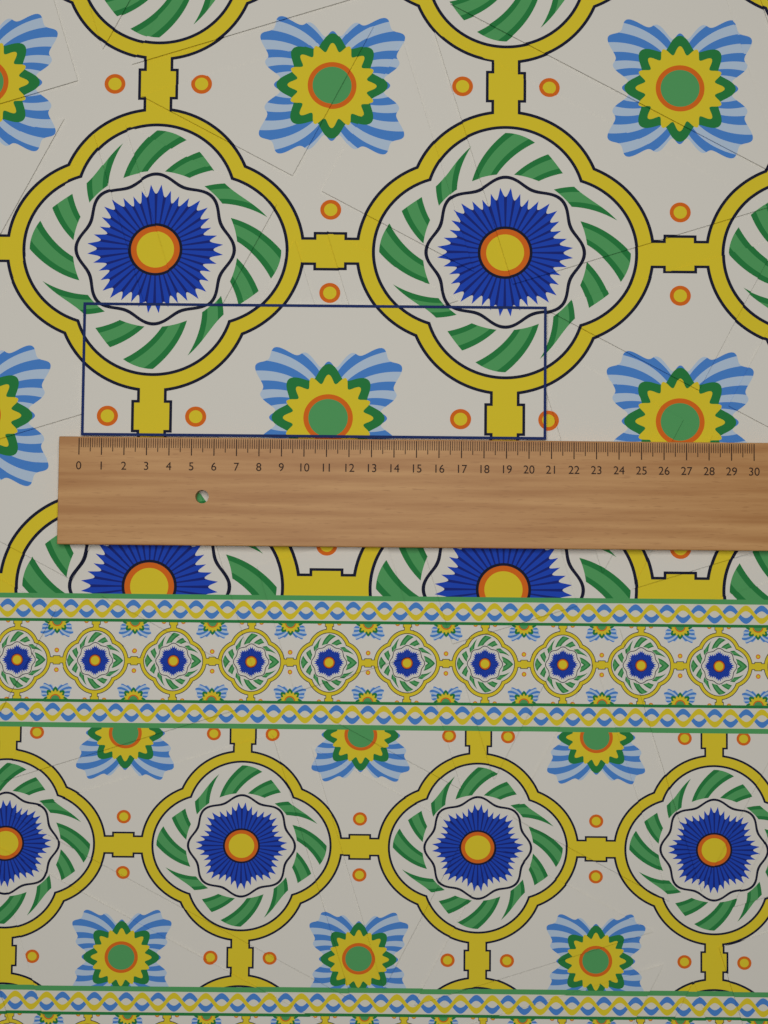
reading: 20.8 (no unit)
